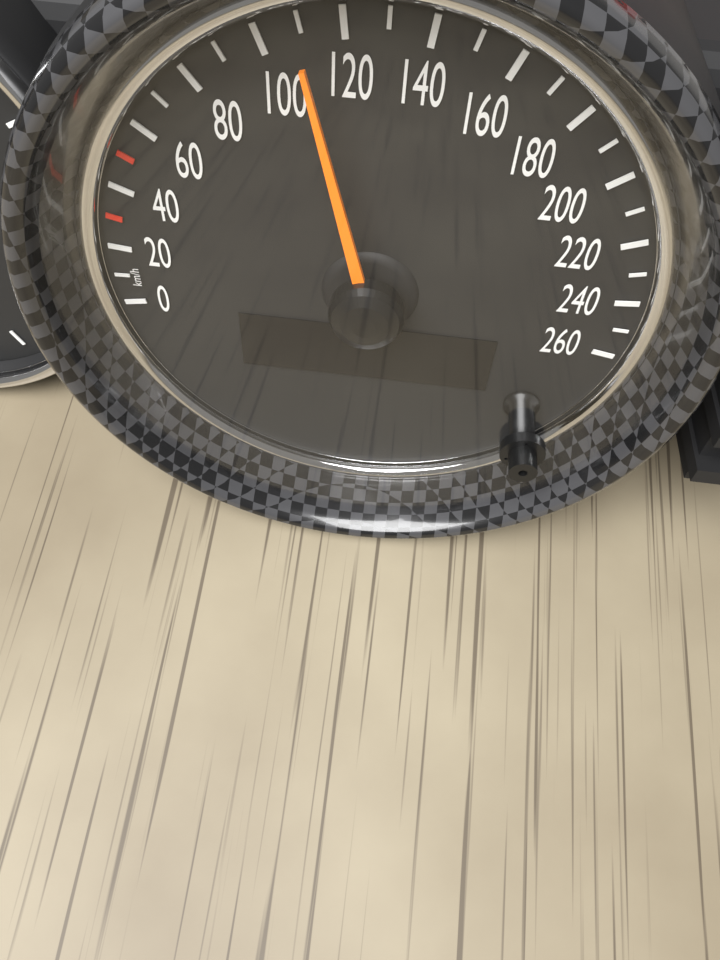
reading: 110 km/h
